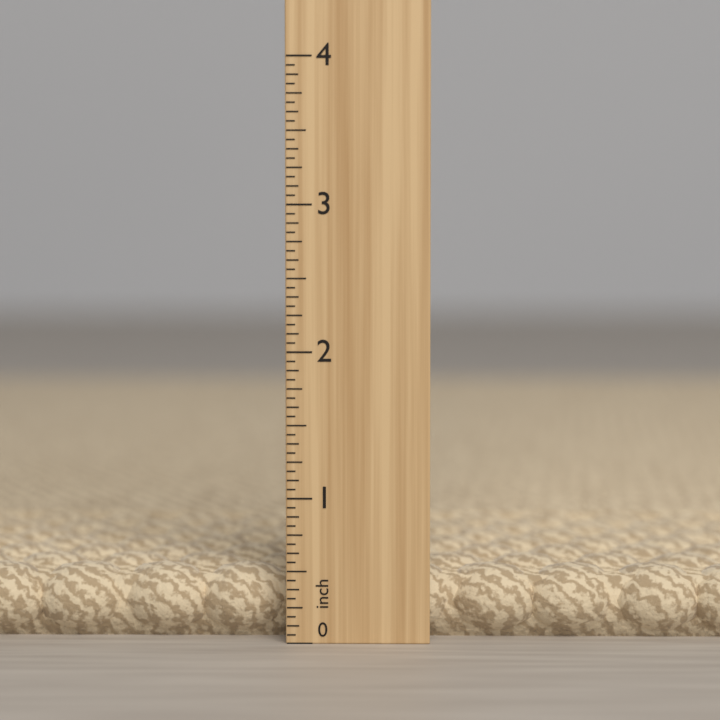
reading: 0.5000 in
